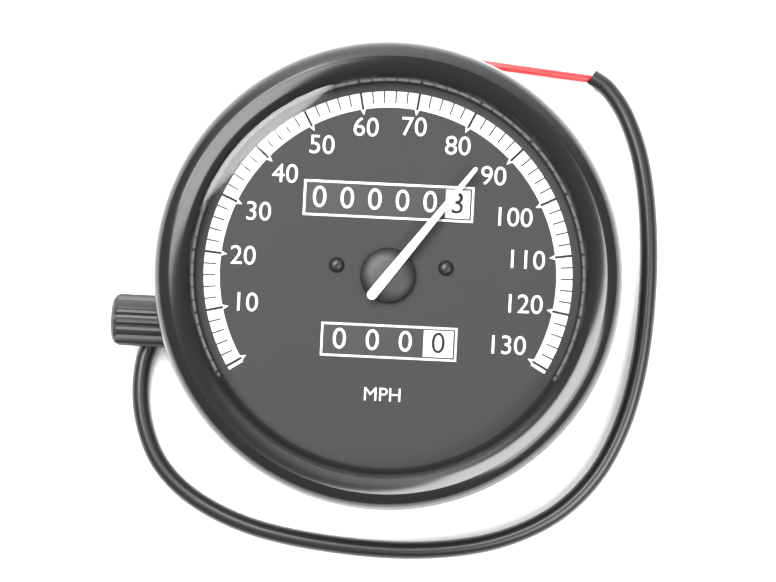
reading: 86 MPH
